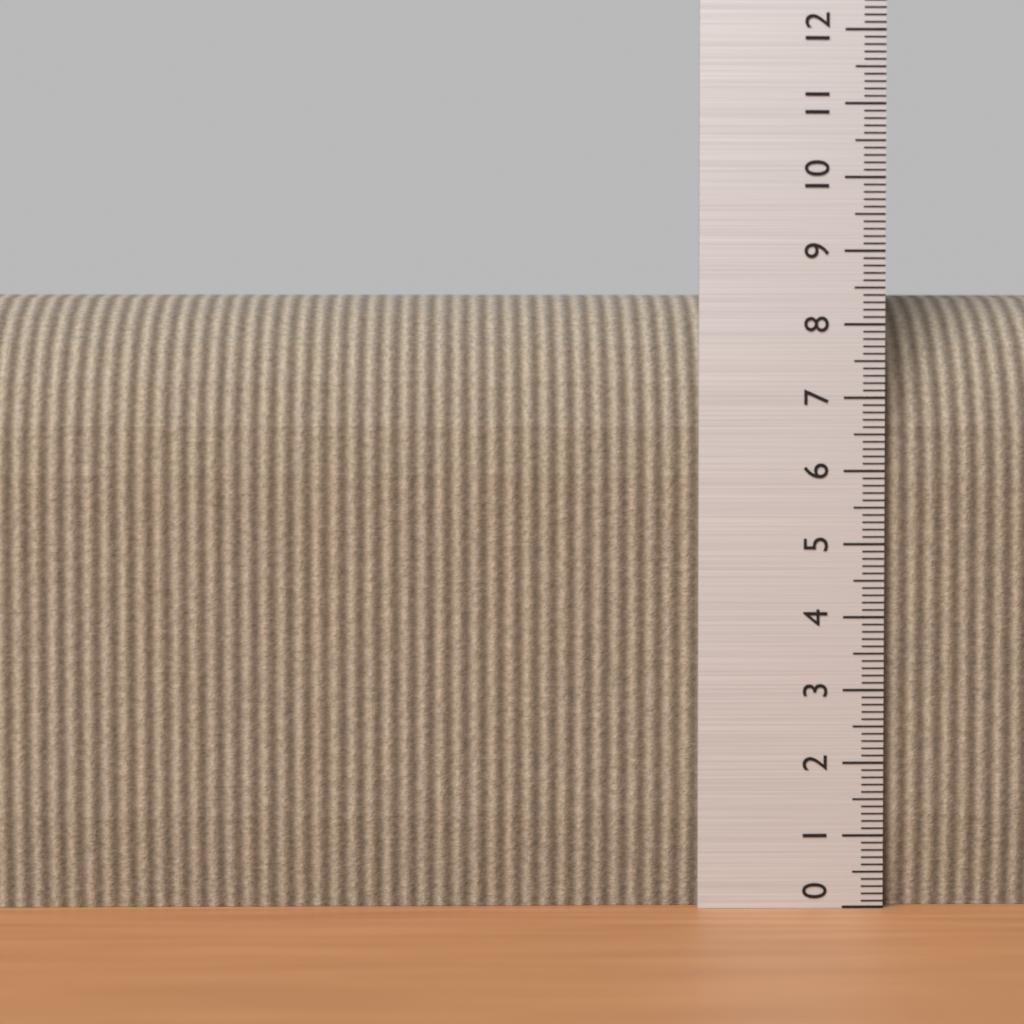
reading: 8.5 (no unit)
